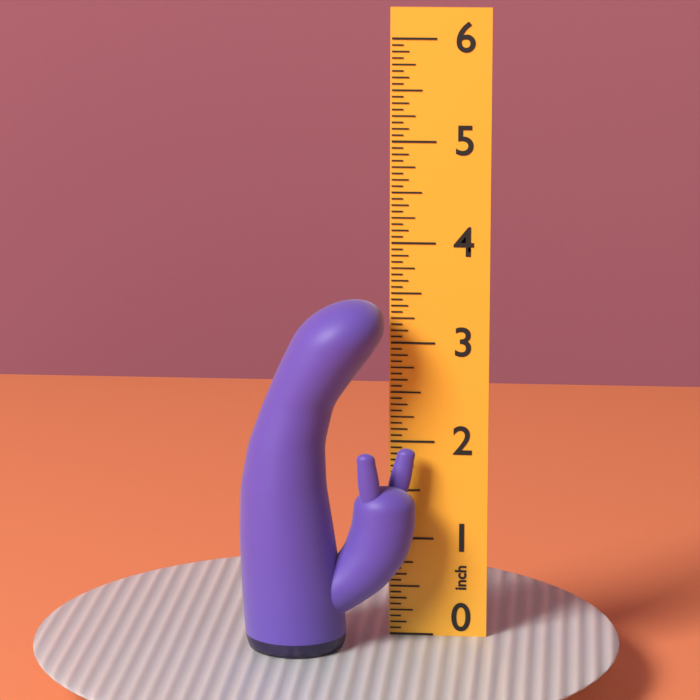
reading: 3.5000 inch
